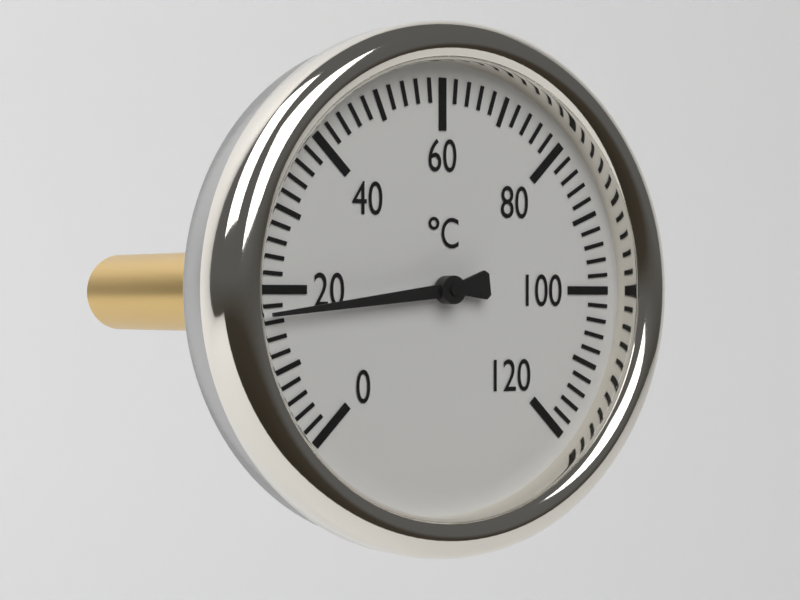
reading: 17 °C
